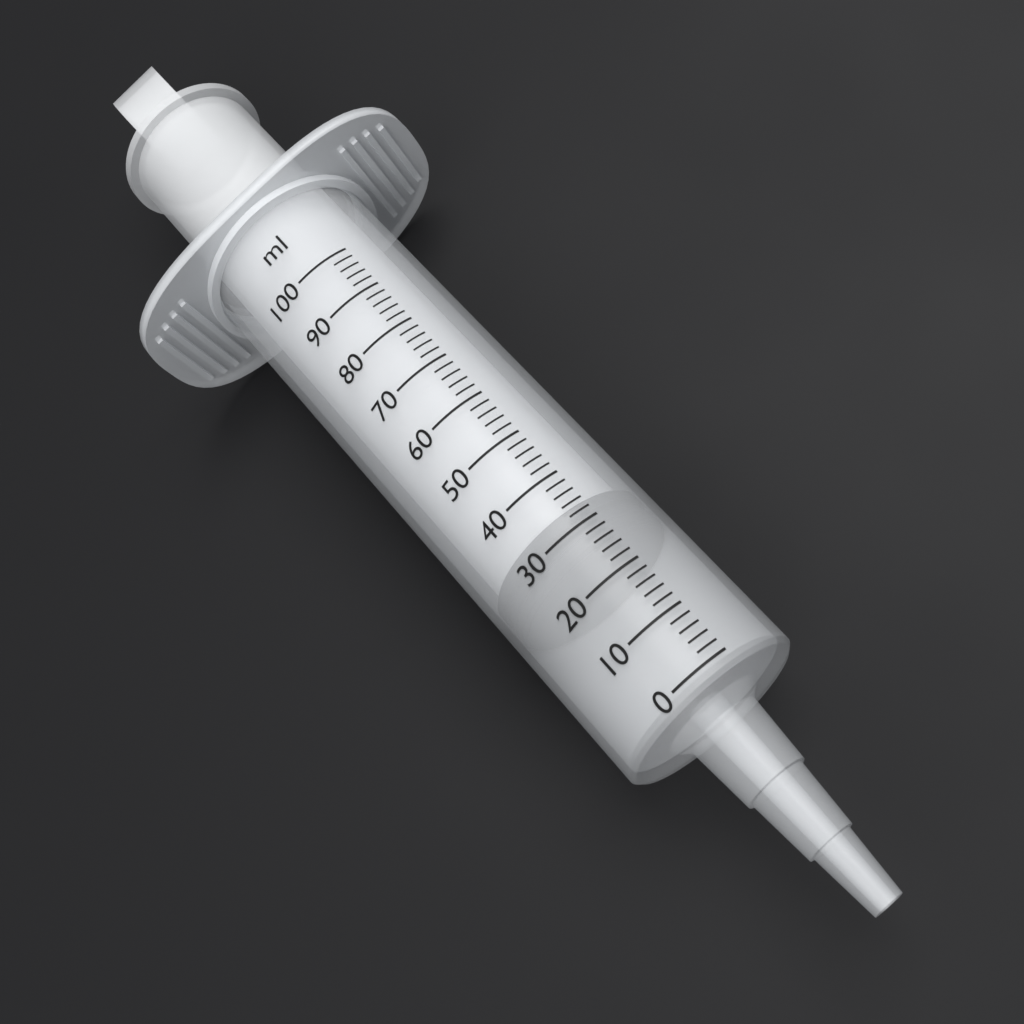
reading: 26 ml
